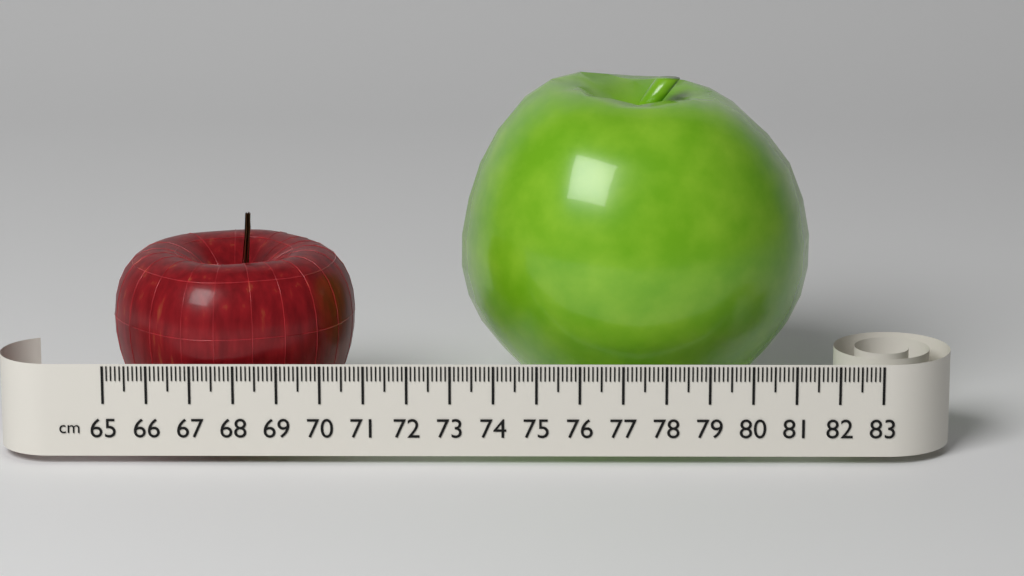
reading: 70.7 cm
